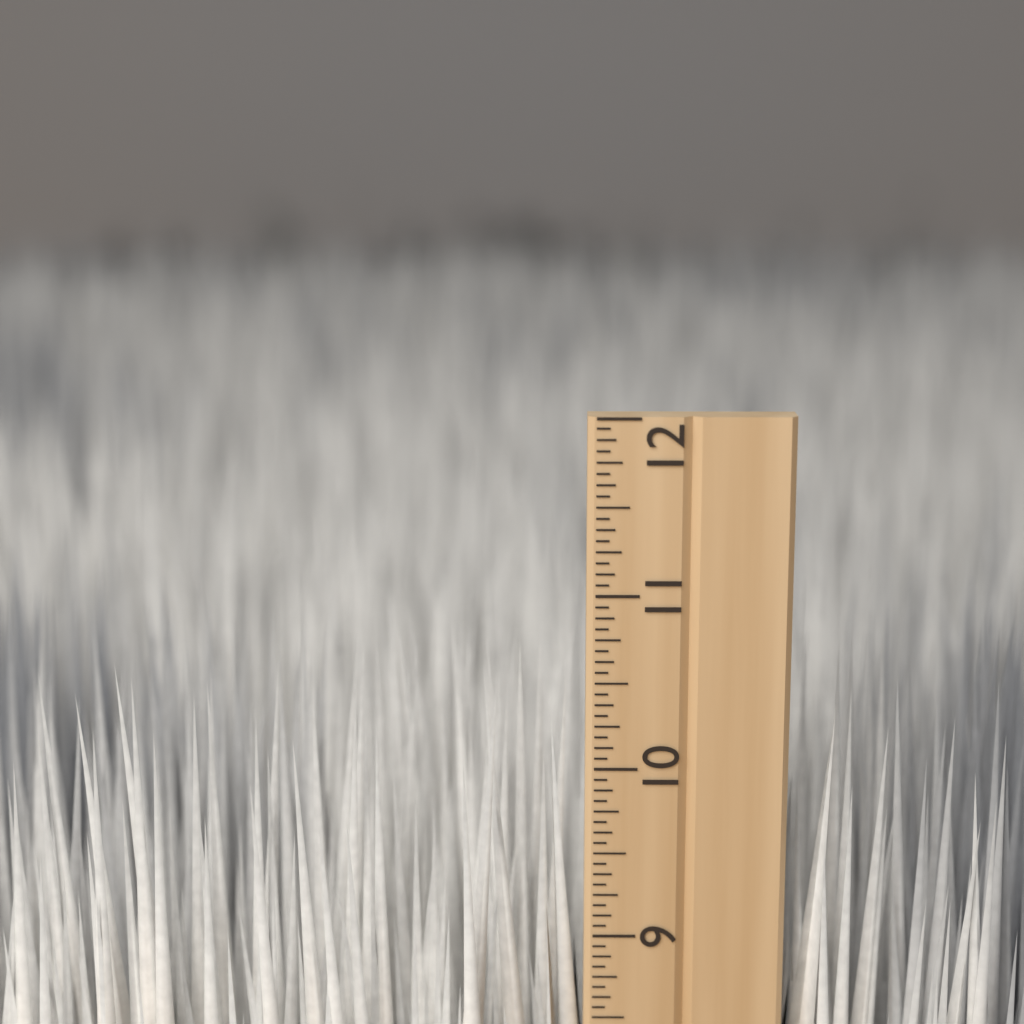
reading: 10.6250 inch
